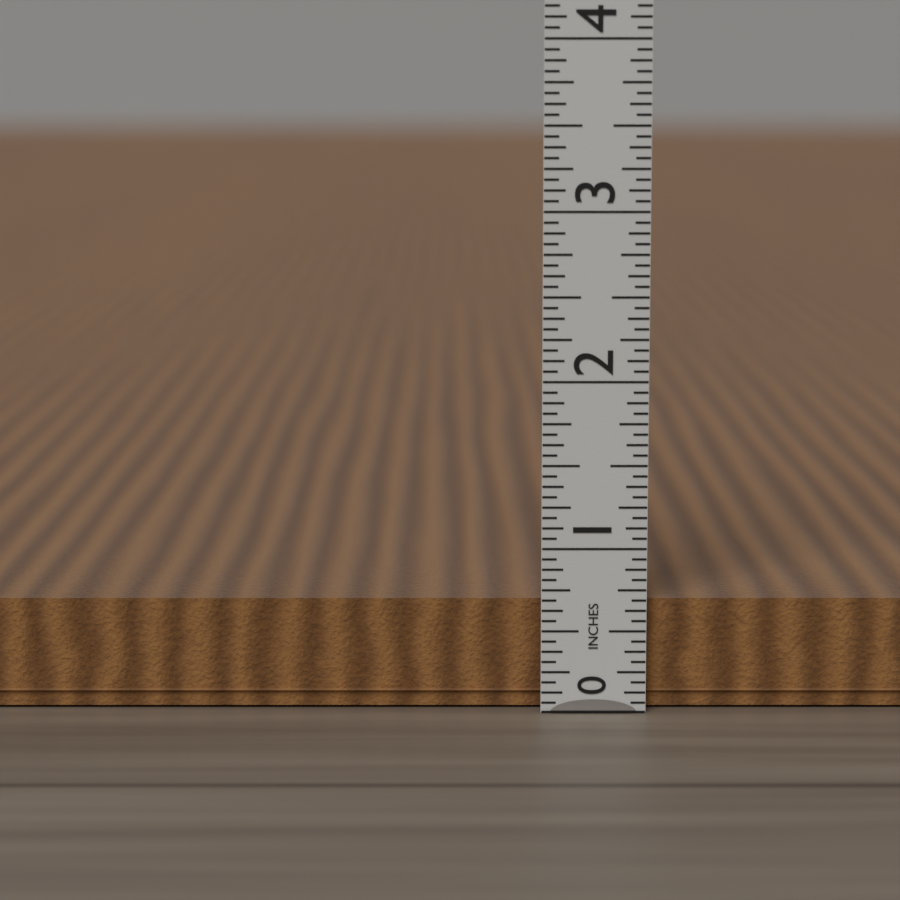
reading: 0.6875 in
